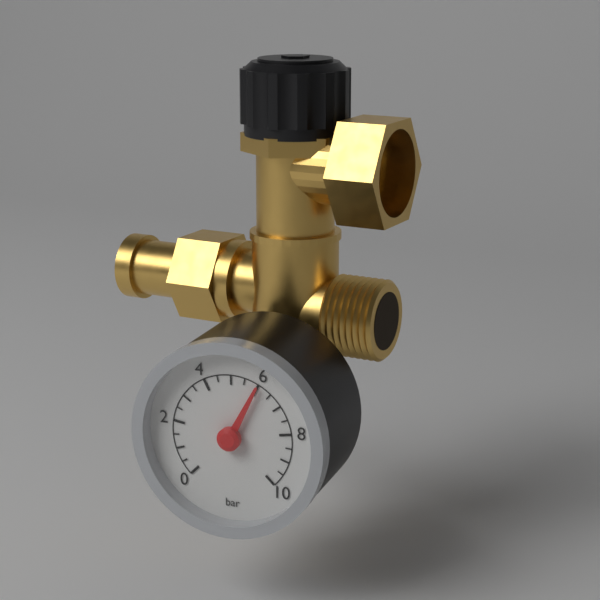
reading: 6.0 bar
